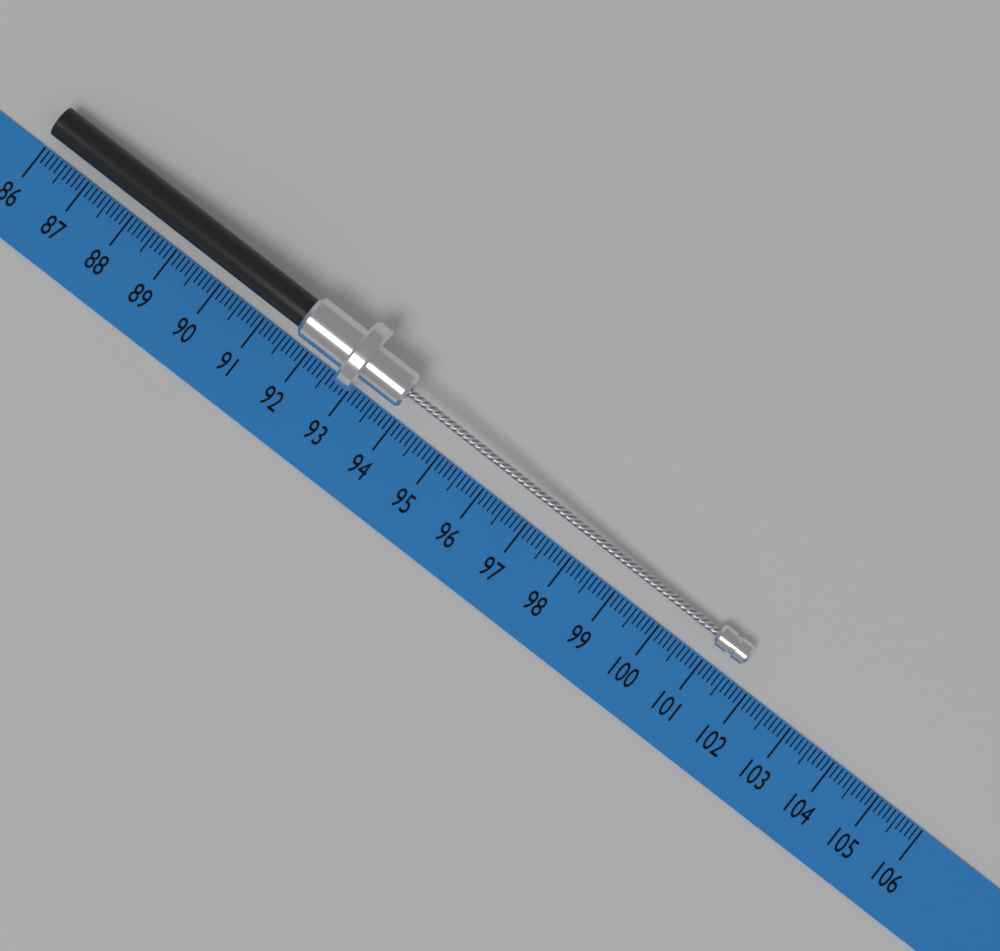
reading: 101.6 (no unit)
